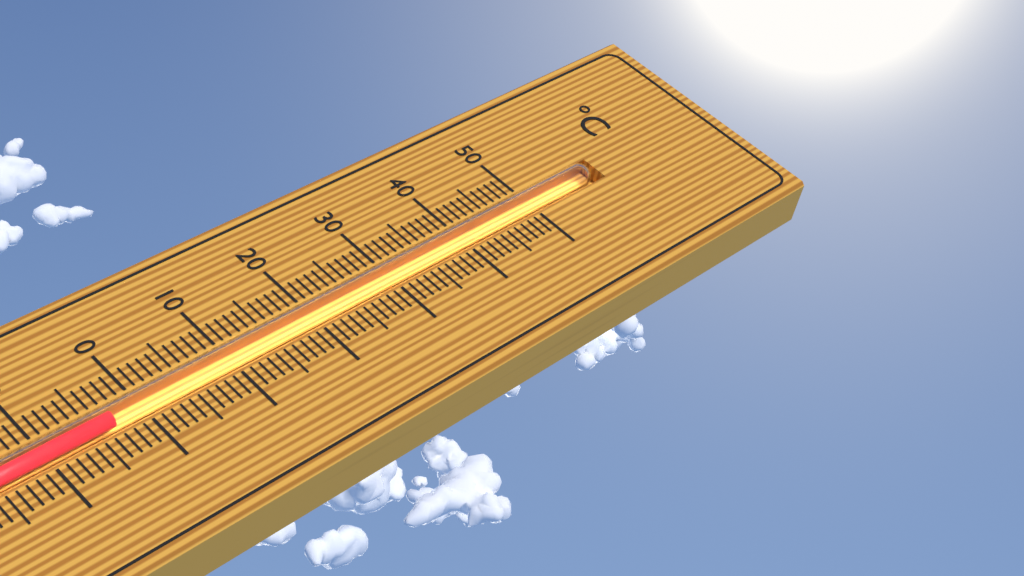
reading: -3 °C
